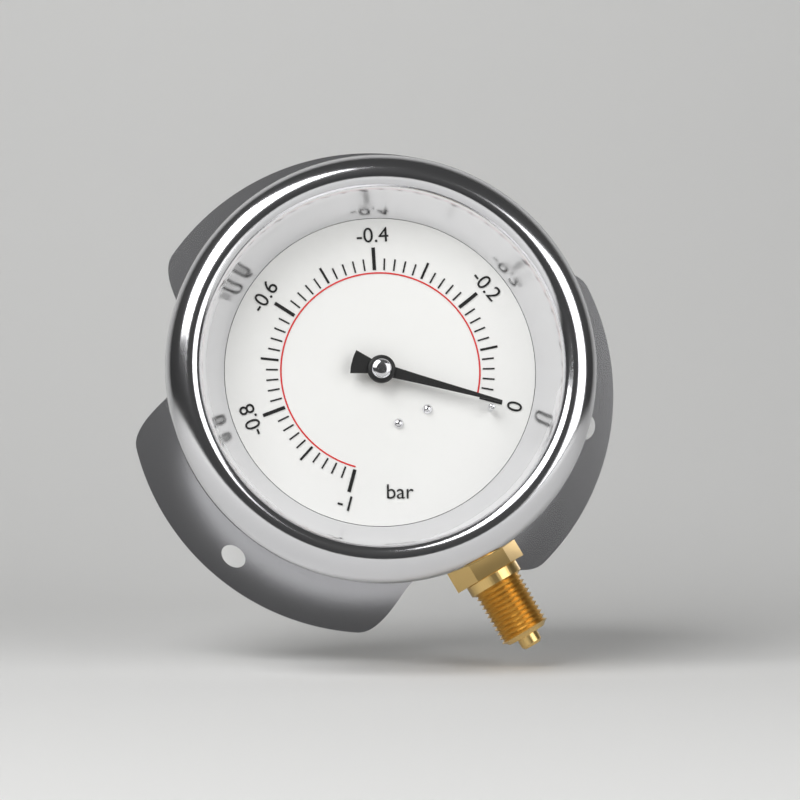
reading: 0.00 bar
